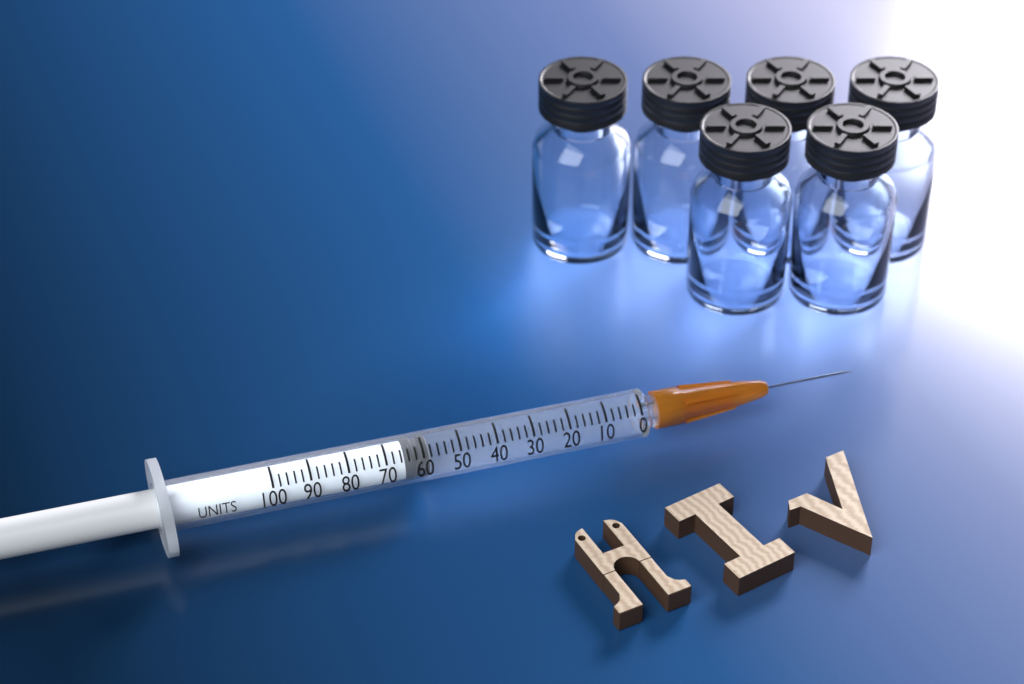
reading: 58 units
